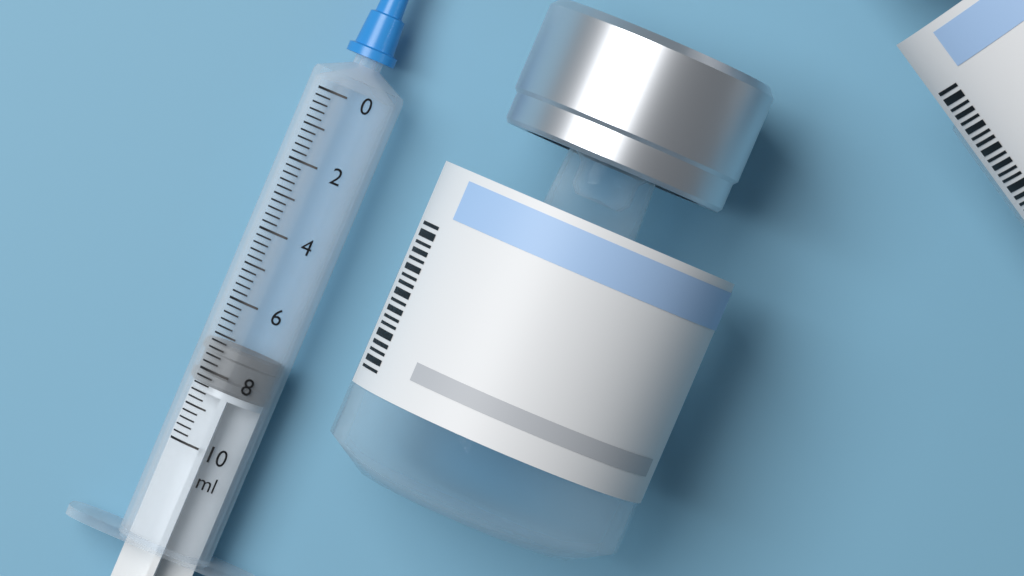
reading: 7.2 ml
